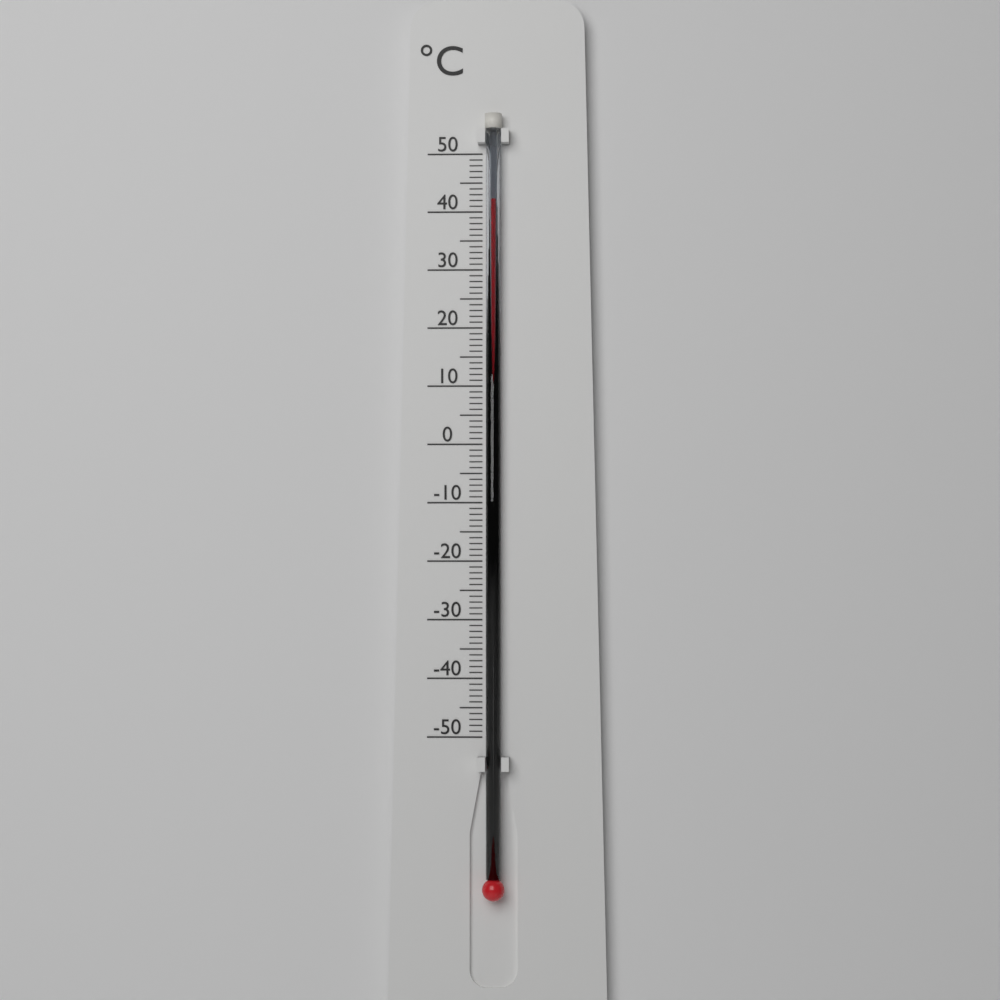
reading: 42 °C
